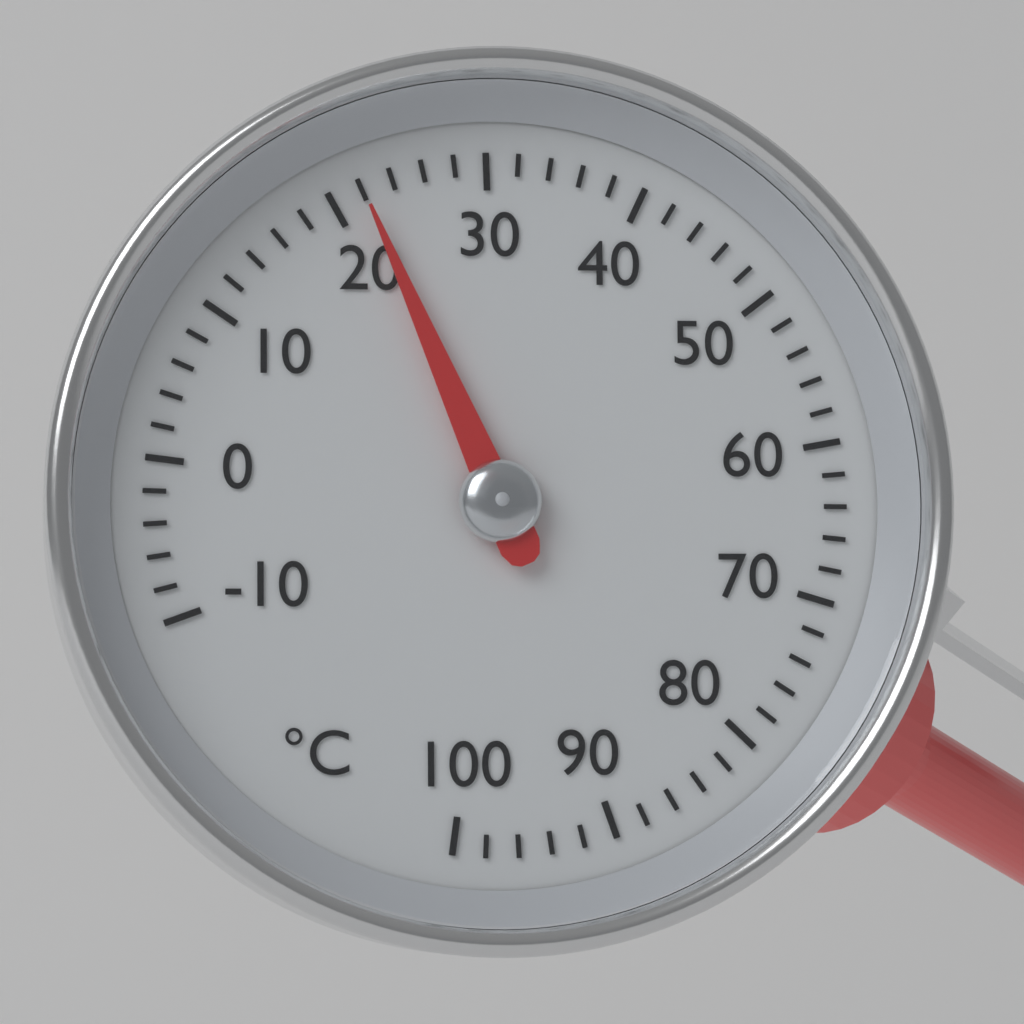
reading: 22 °C
